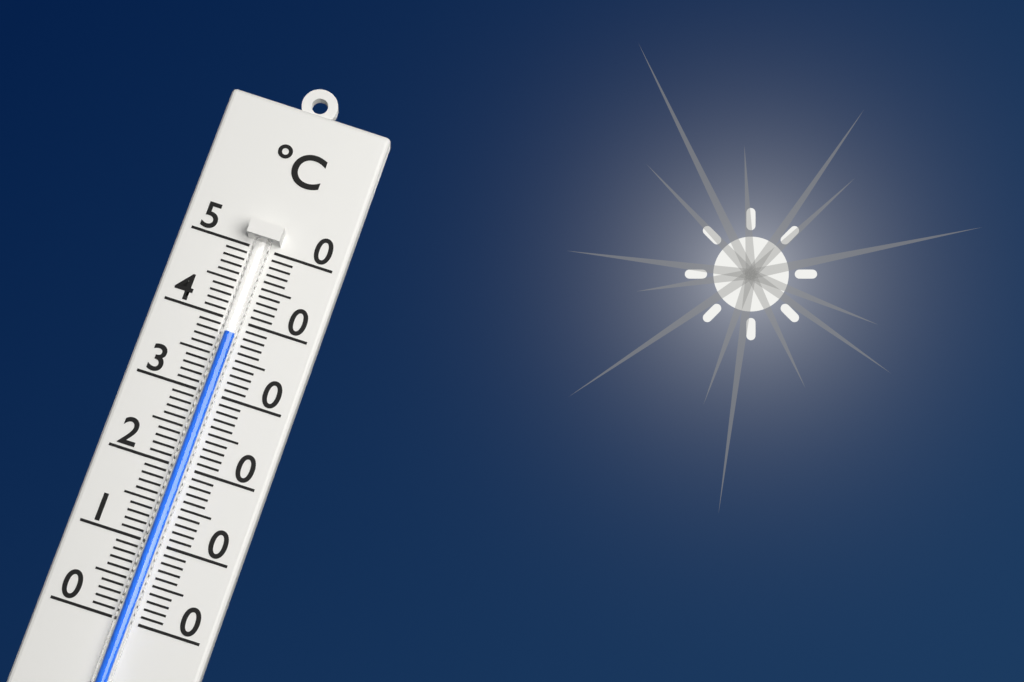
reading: 38 °C
